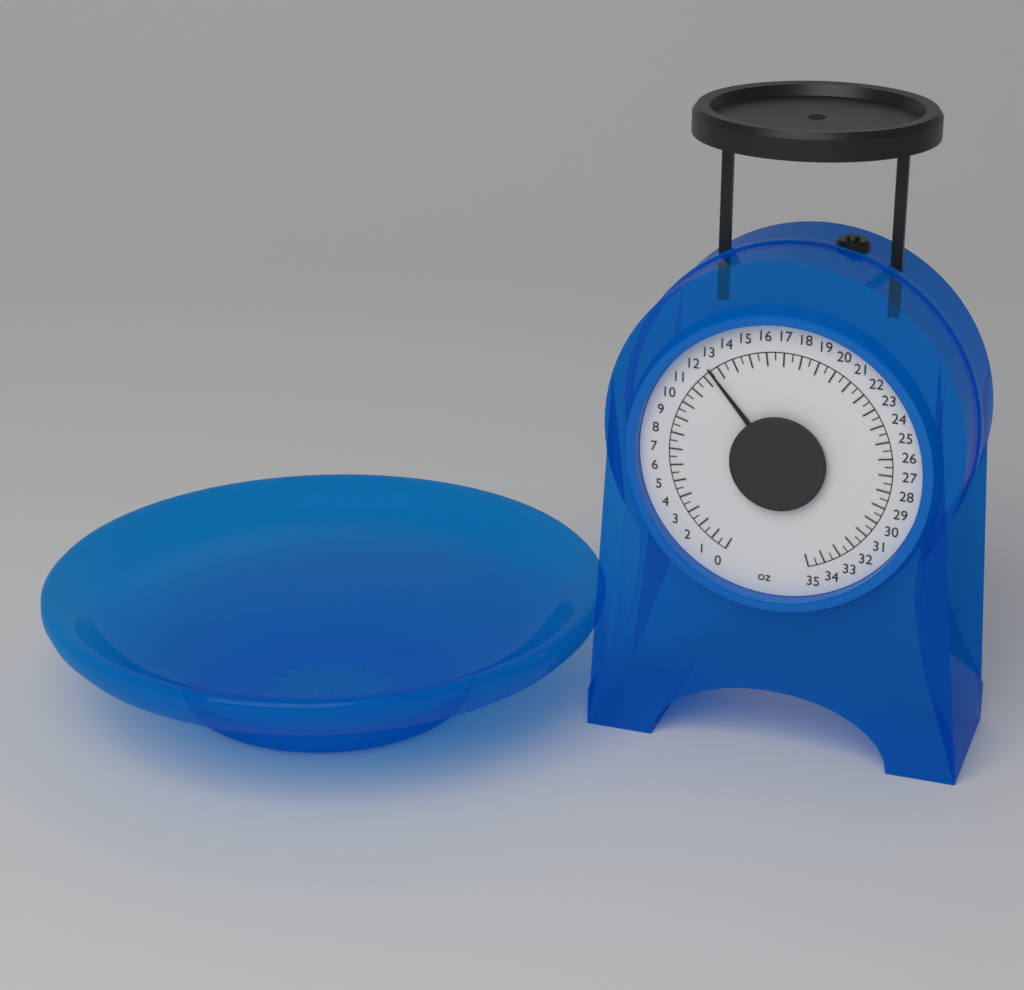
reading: 12.5 oz
